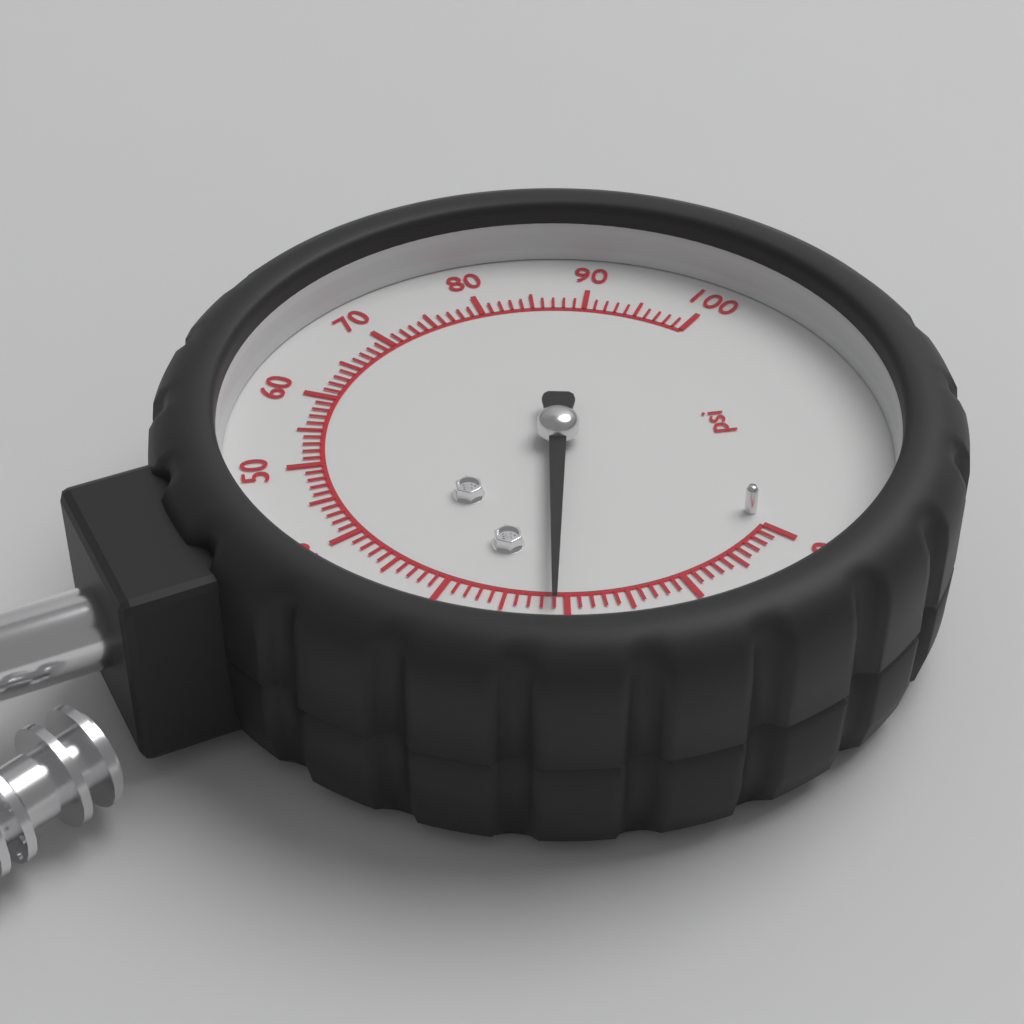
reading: 21 psi
